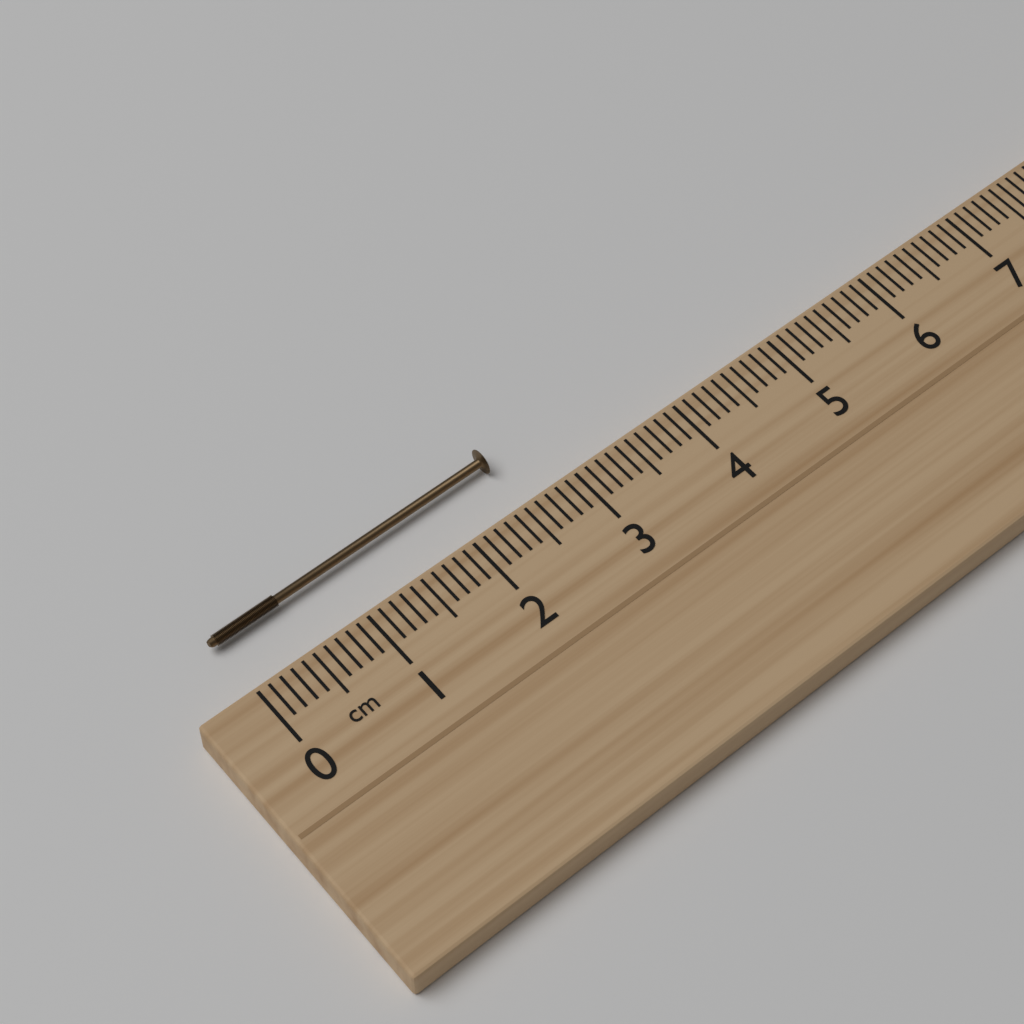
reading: 2.6 cm
